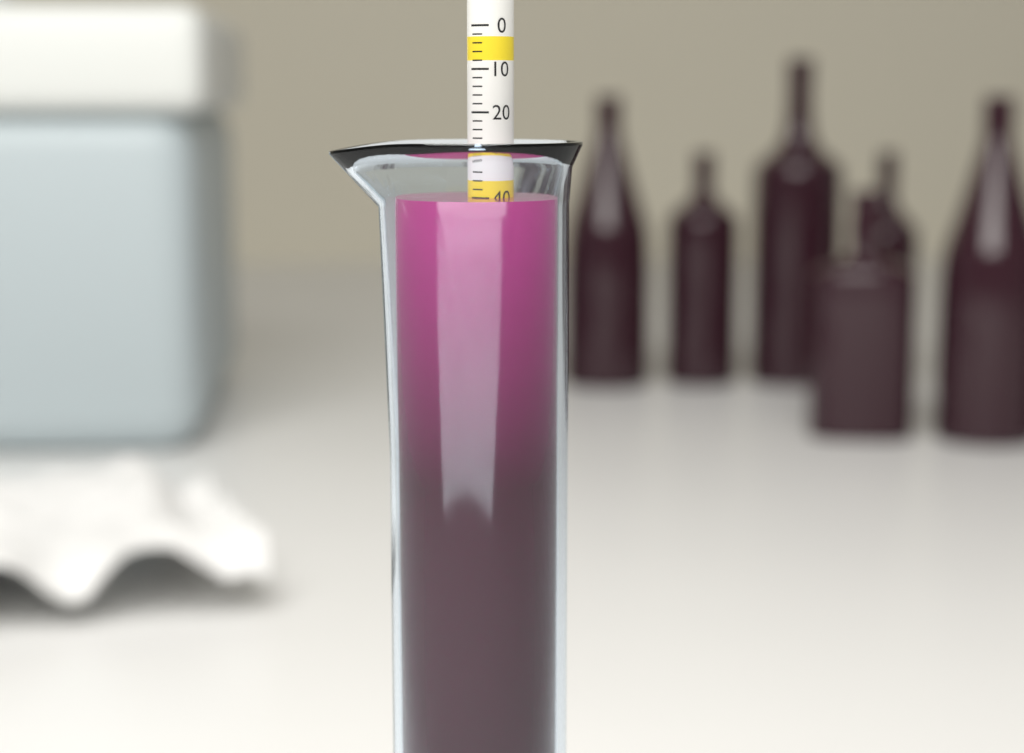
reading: 40 (no unit)
